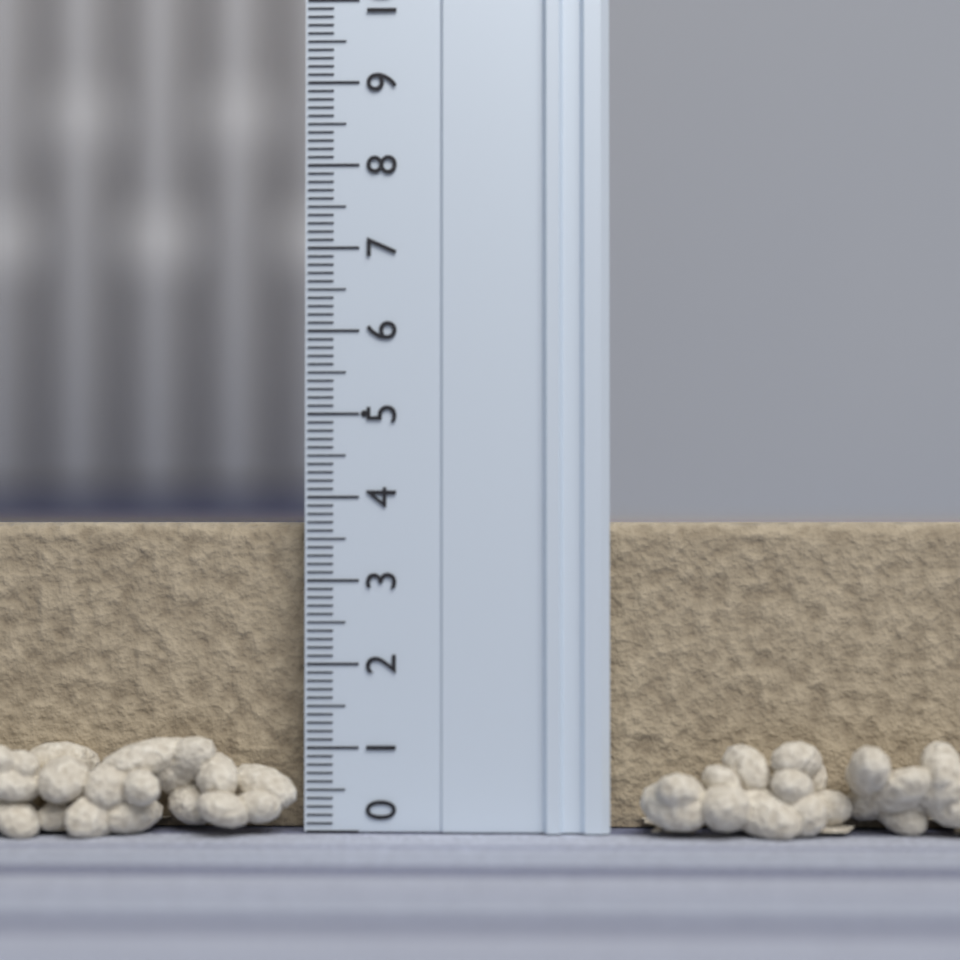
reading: 3.7 (no unit)
